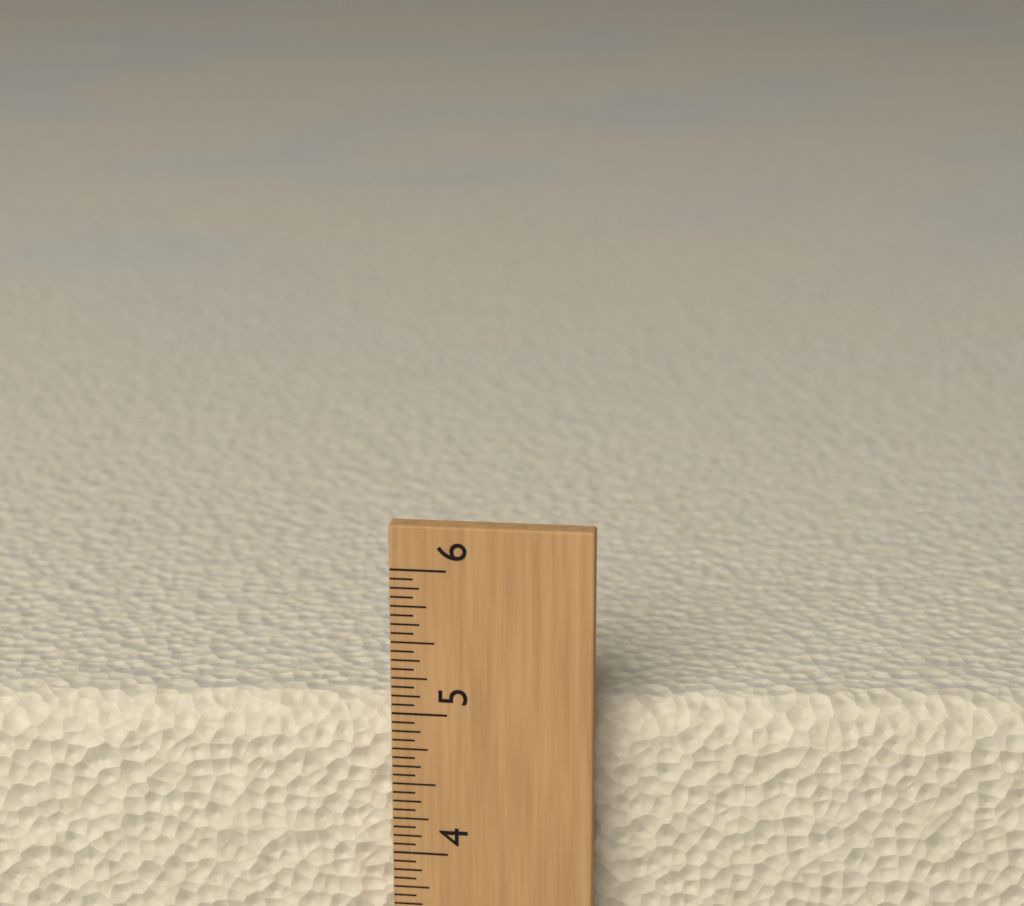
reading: 5.0000 (no unit)
